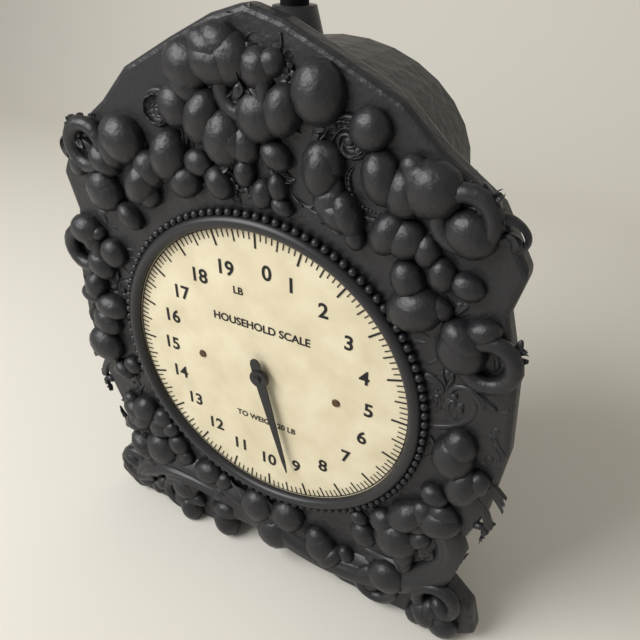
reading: 9.250 lb
